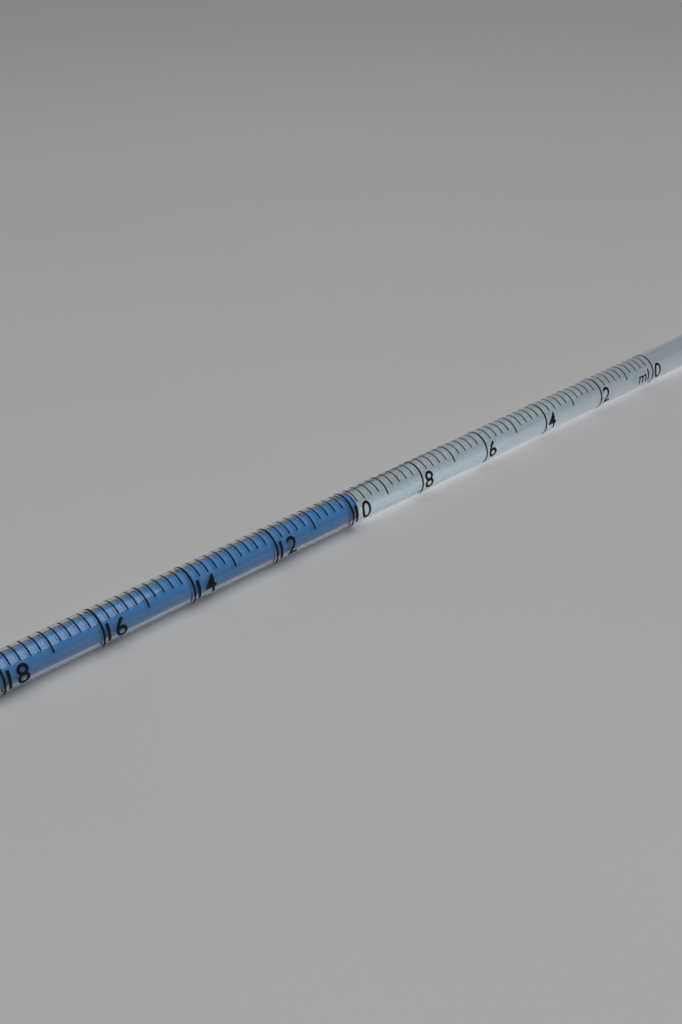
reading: 9.8 ml
